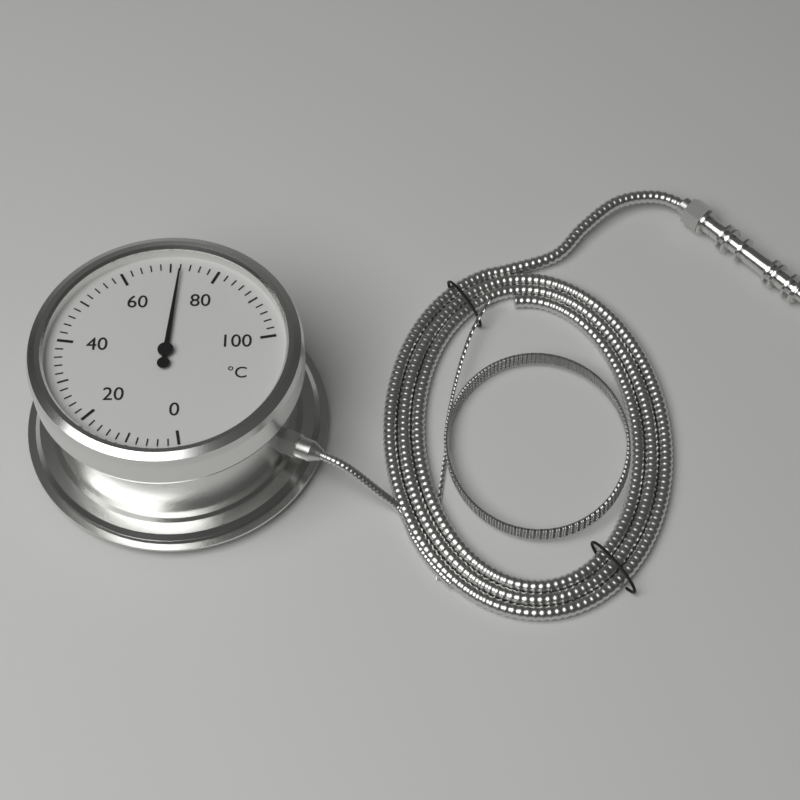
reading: 72 °C
